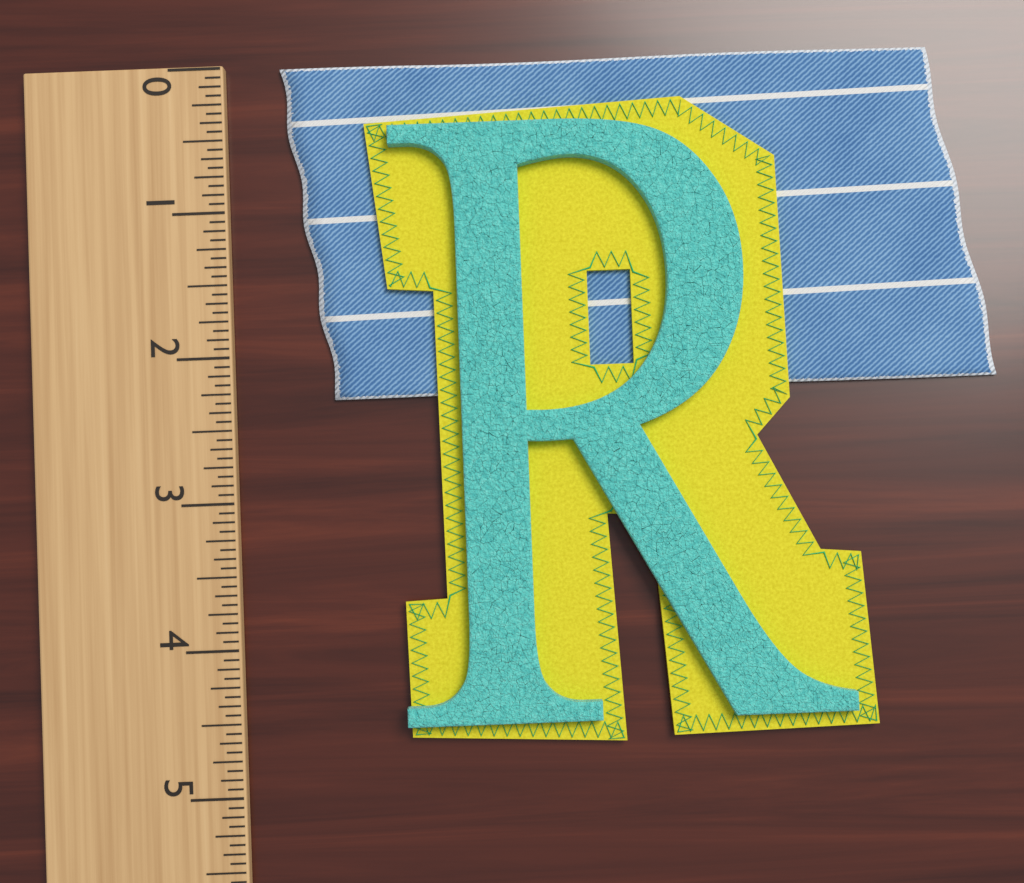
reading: 2.3125 (no unit)
